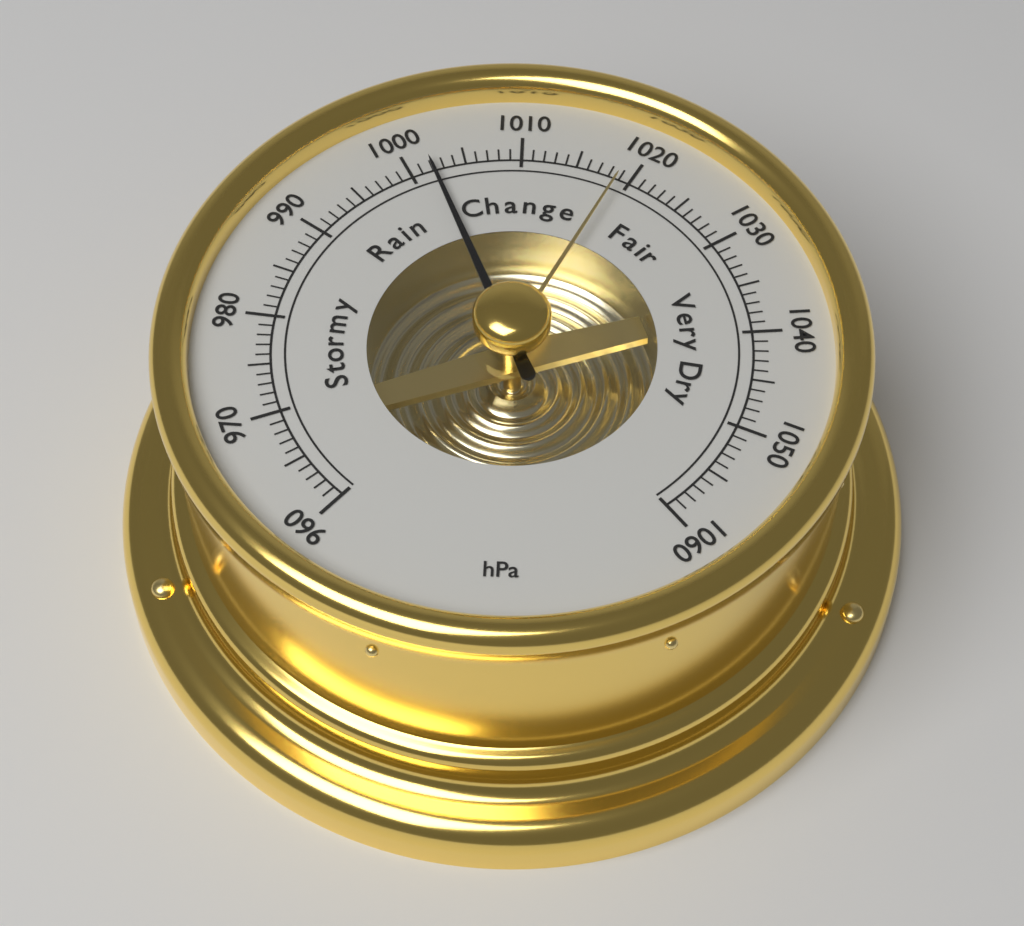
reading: 1002 hPa
